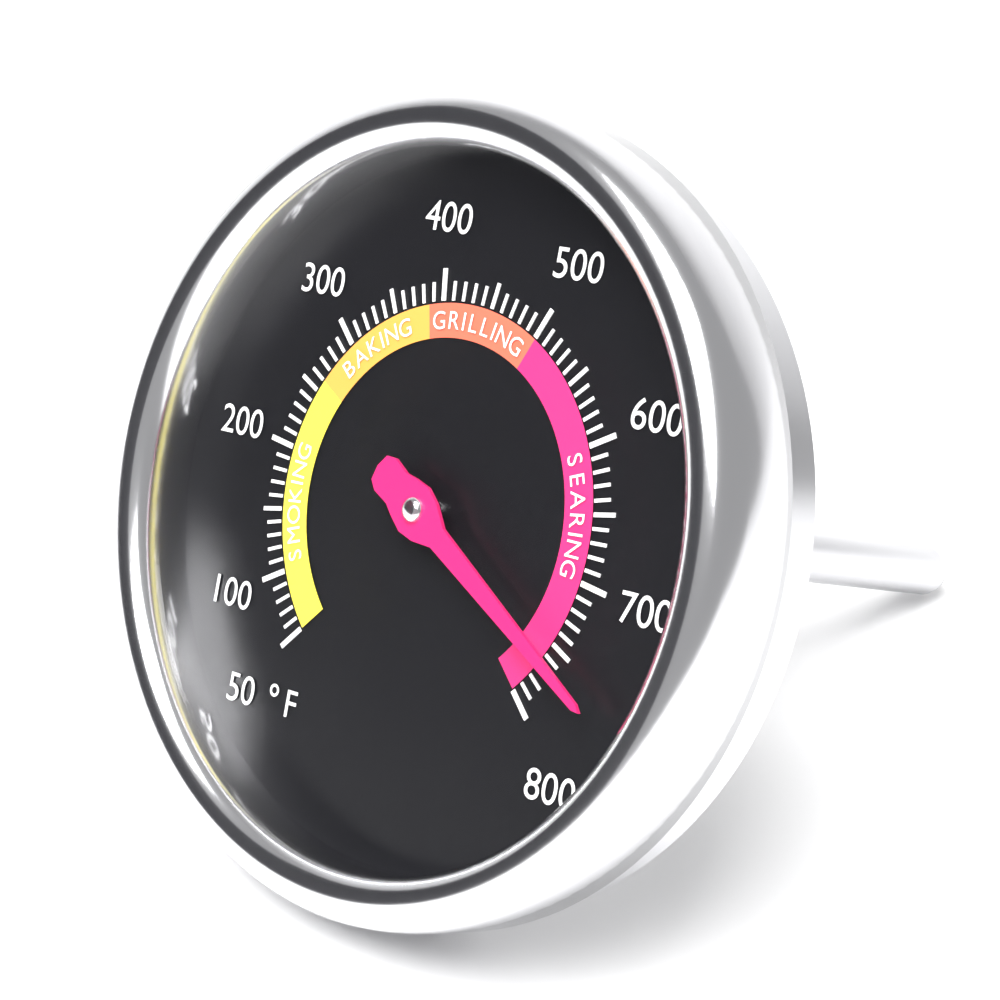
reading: 760 °F
